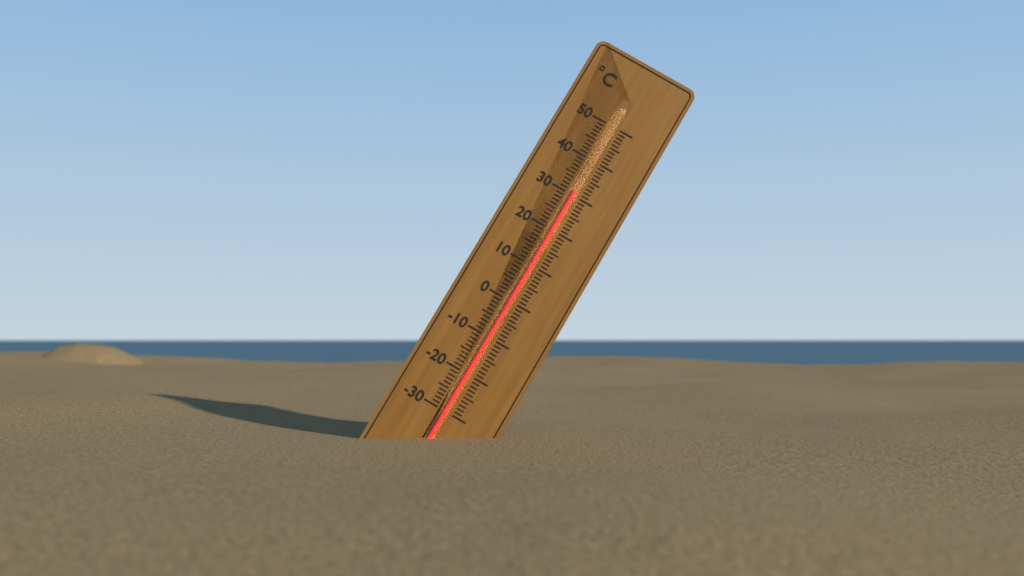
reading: 31 °C
